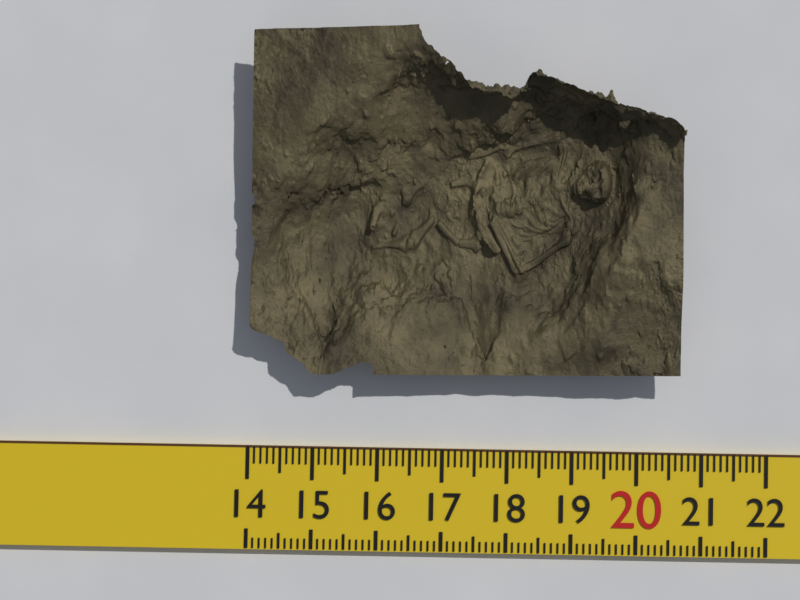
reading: 20.6 (no unit)
